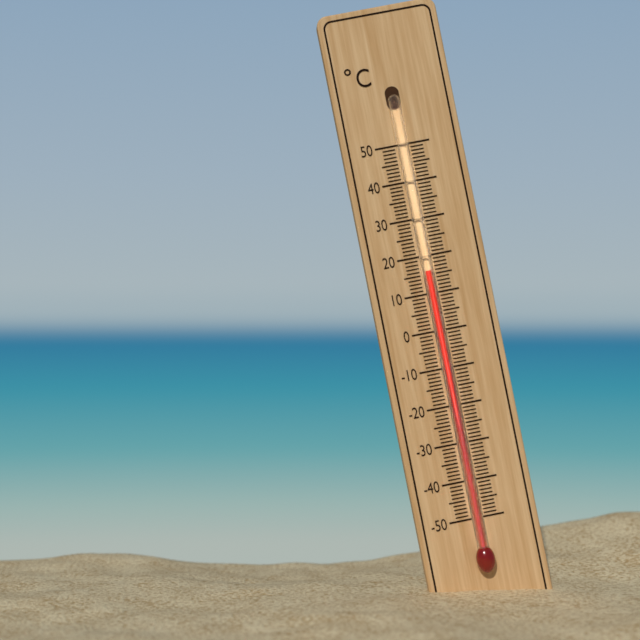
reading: 16 °C
